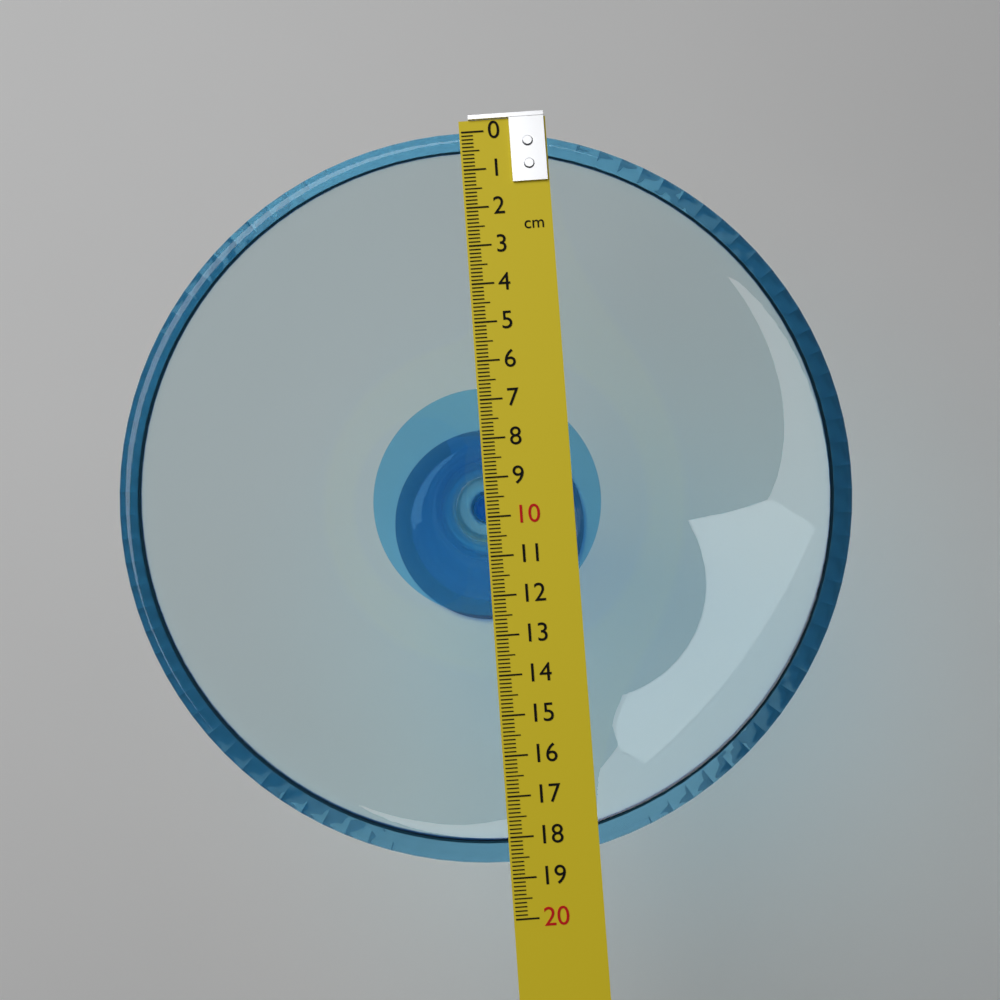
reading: 18.6 cm
